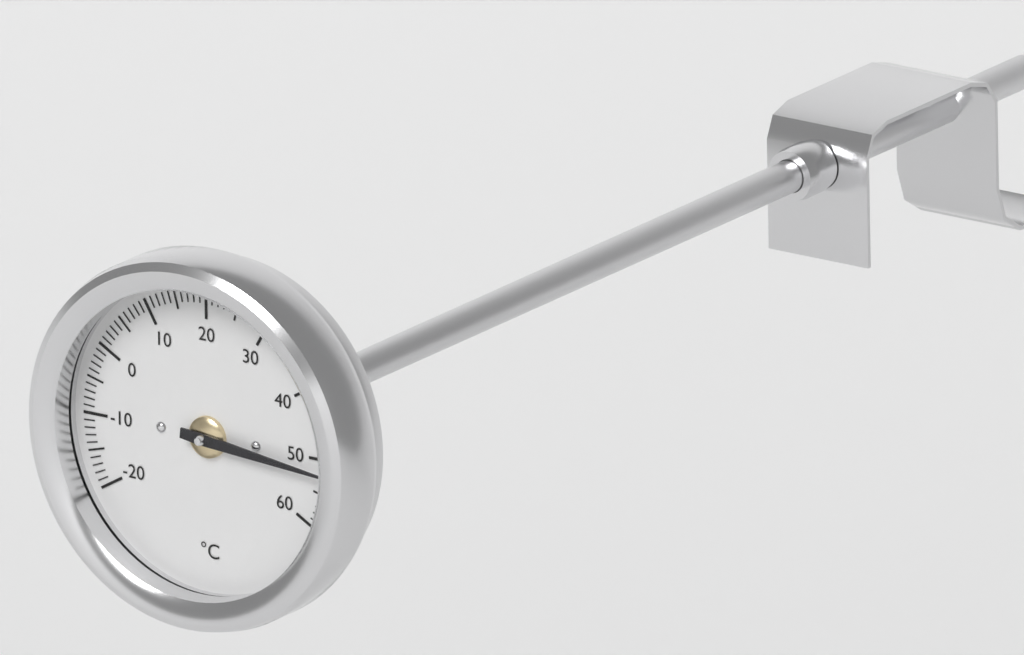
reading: 52 °C
